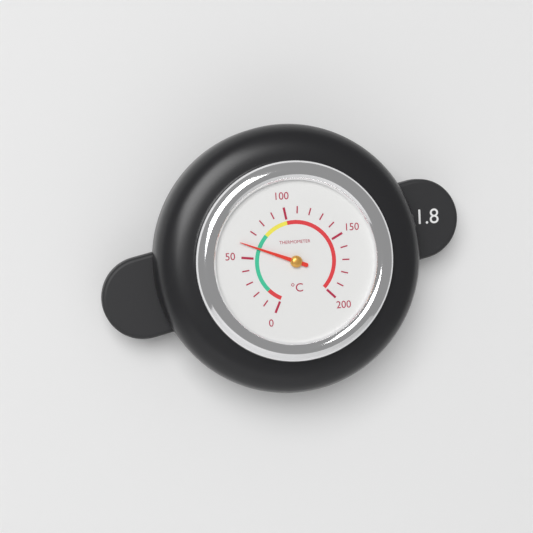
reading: 60 °C
